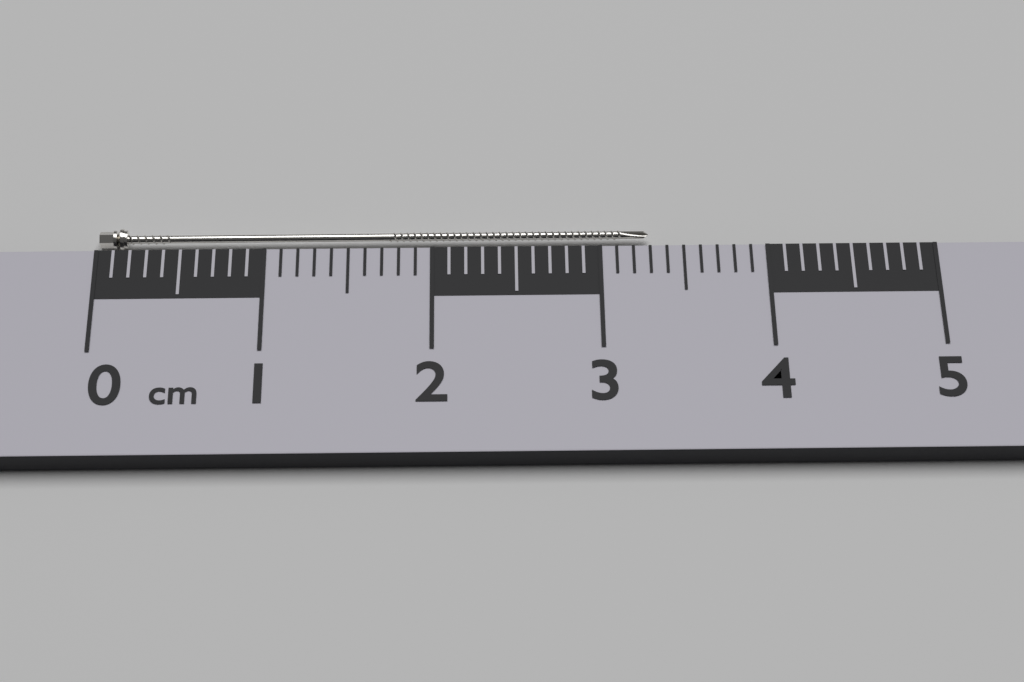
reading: 3.3 cm
